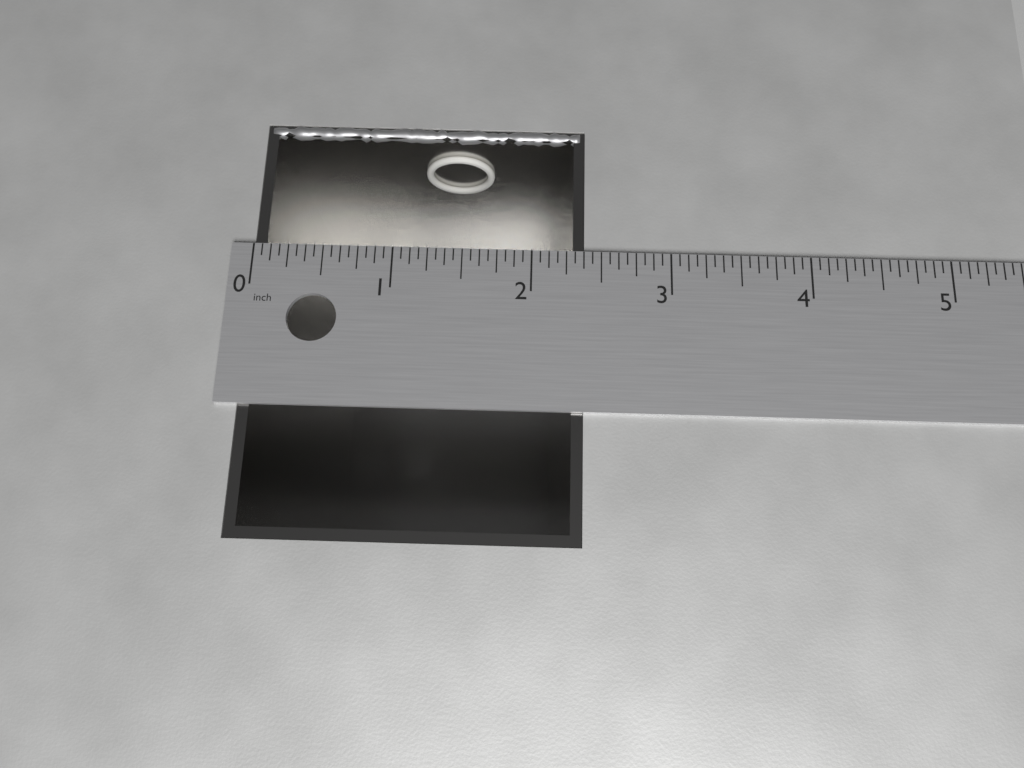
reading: 2.3750 in
